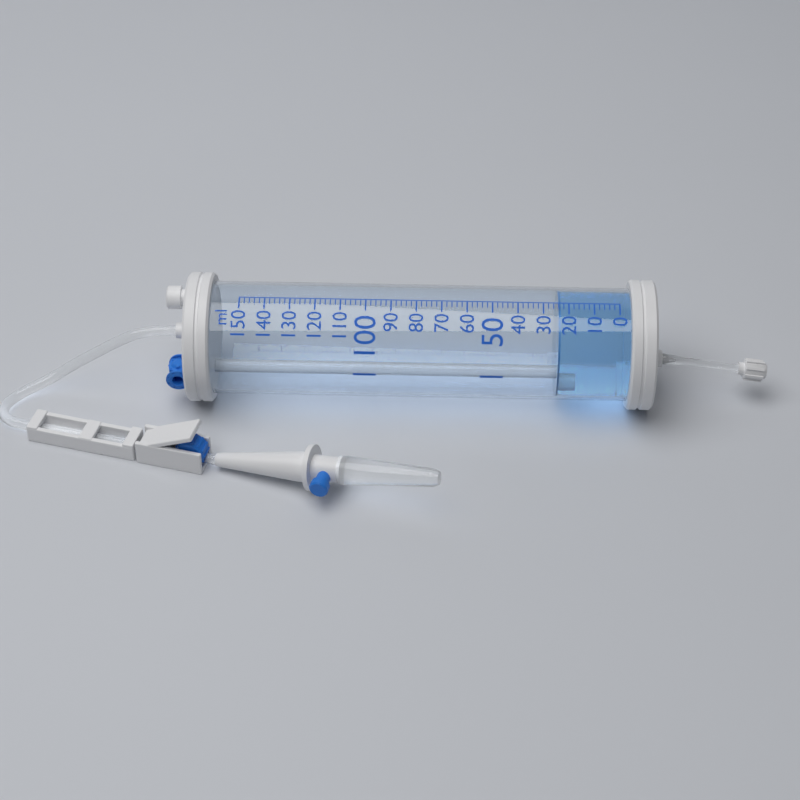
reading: 24 ml
